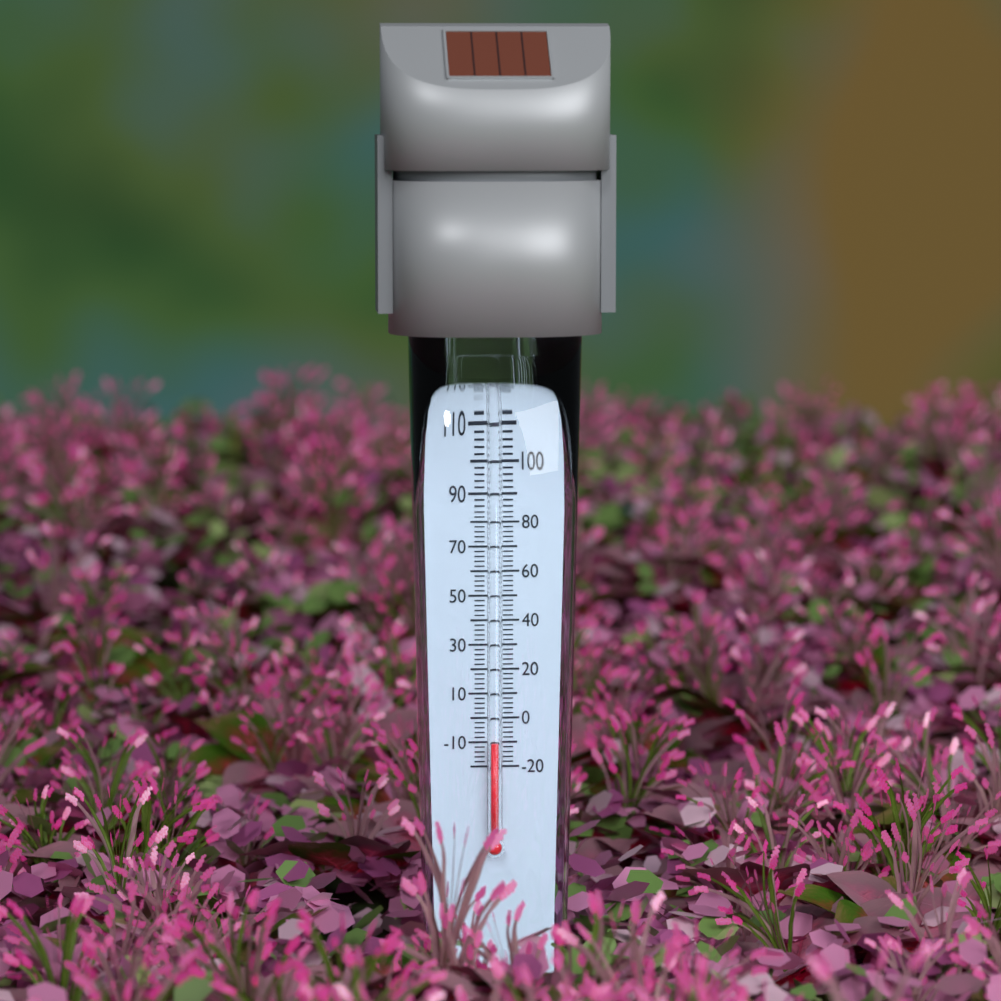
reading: -10 °F
